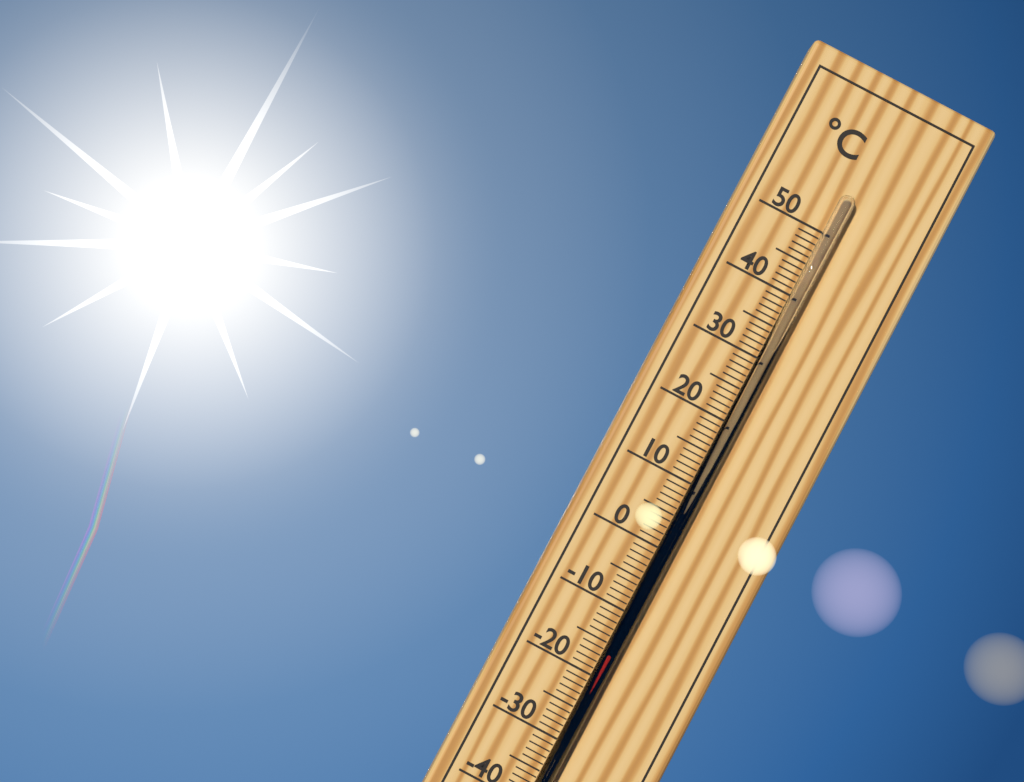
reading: -16 °C
